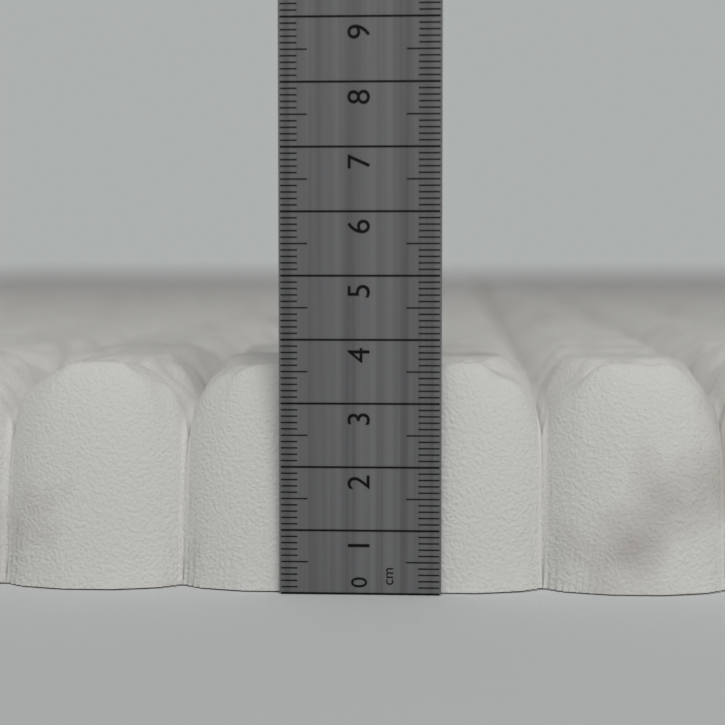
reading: 3.6 cm
